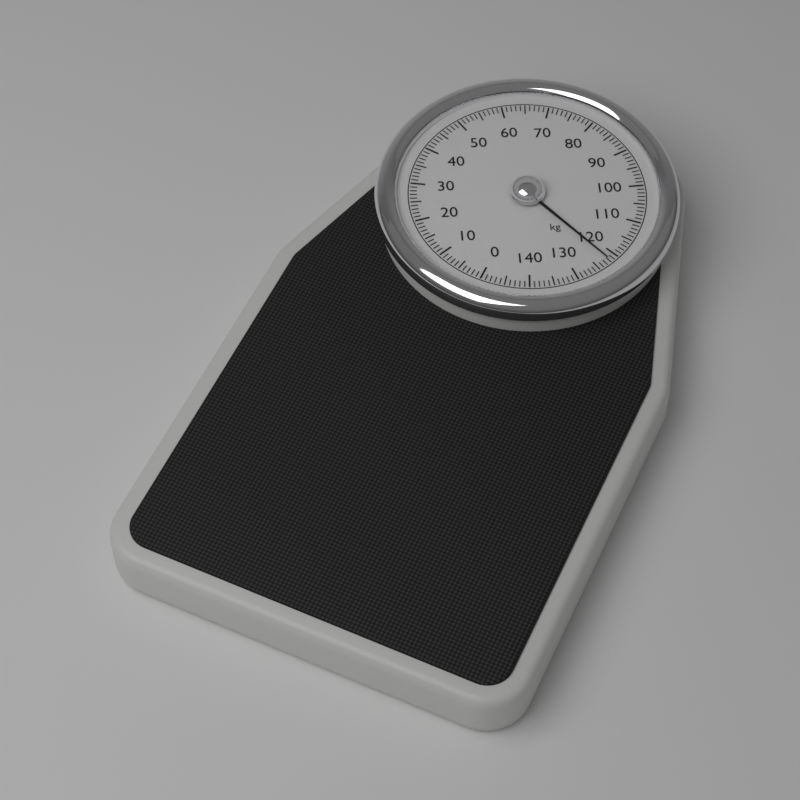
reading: 122 kg
